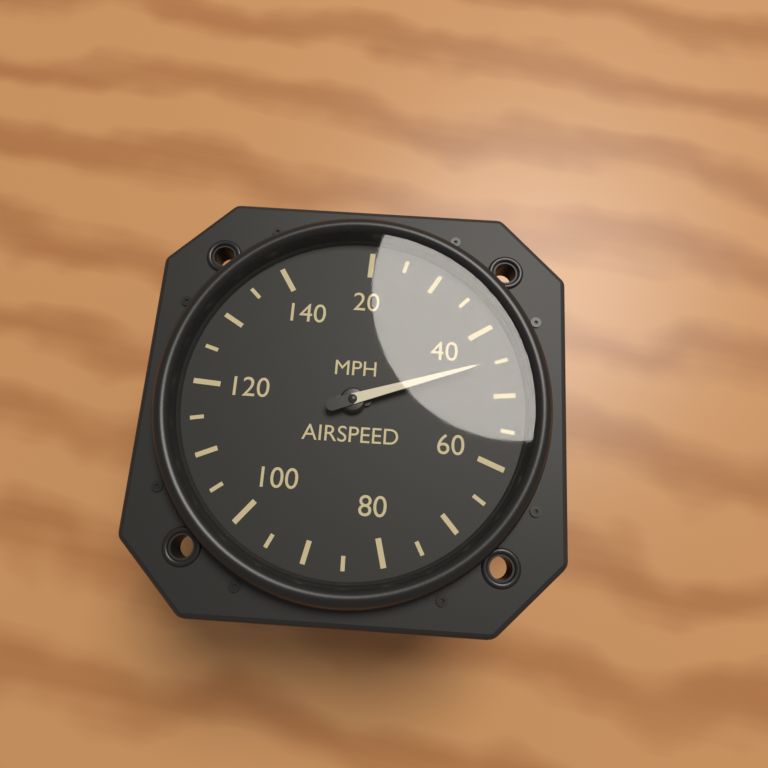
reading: 45 MPH
